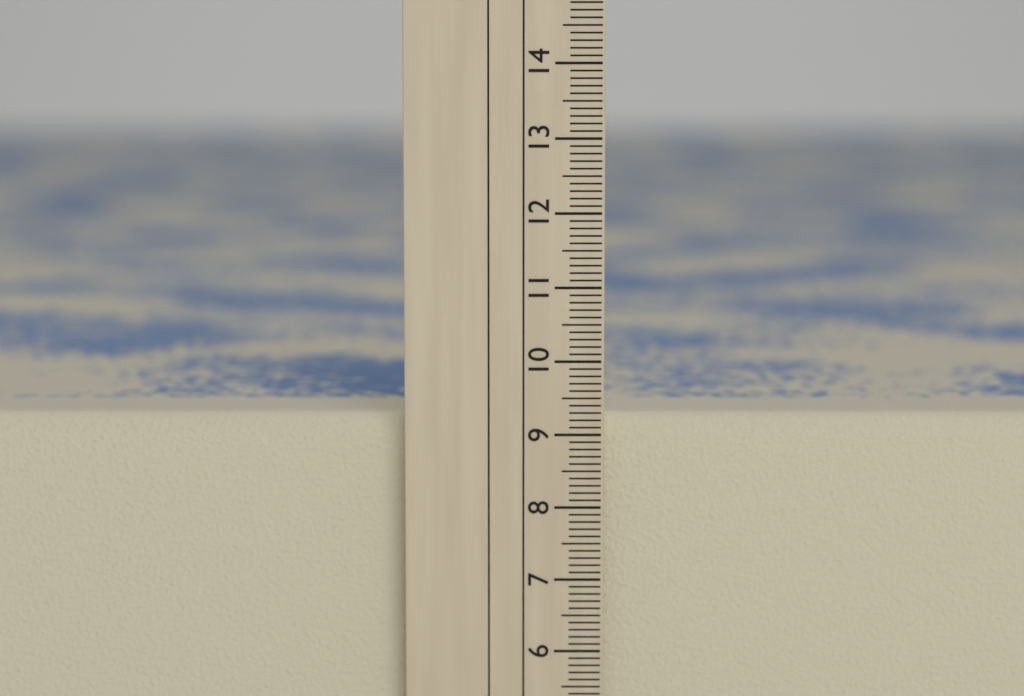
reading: 9.2 cm
